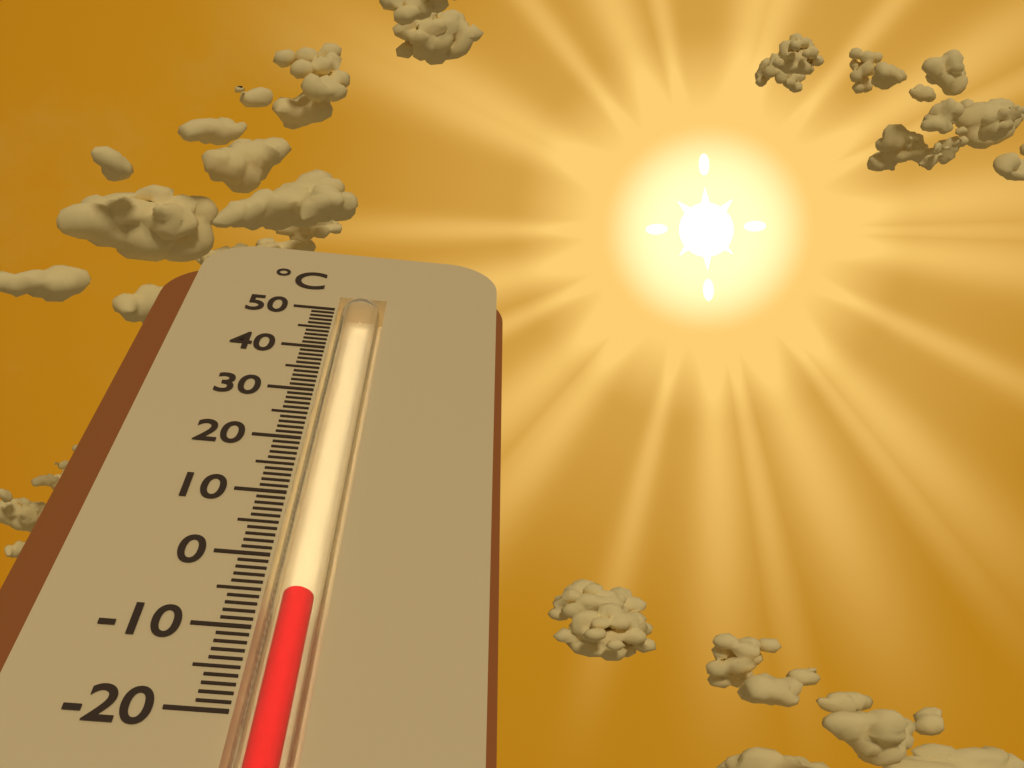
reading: -5 °C
